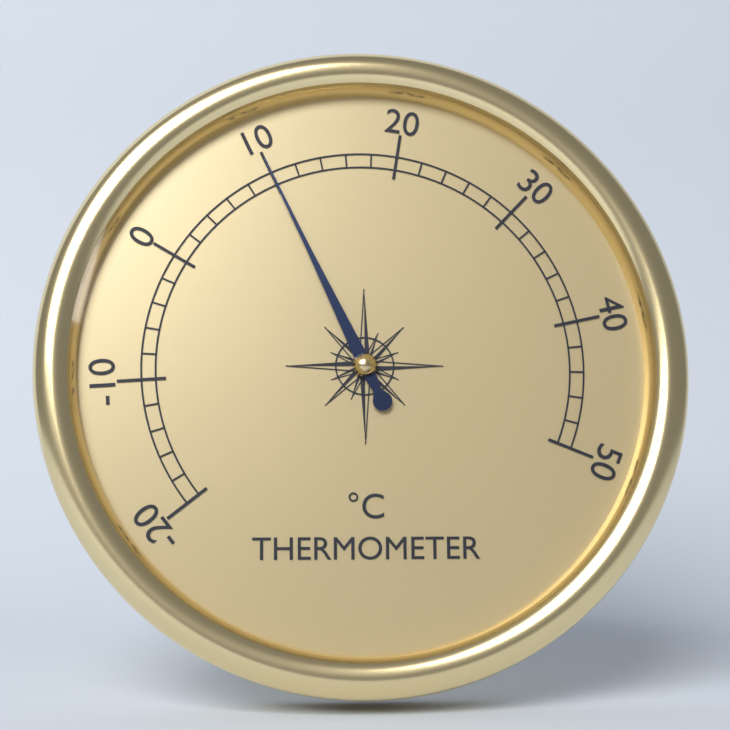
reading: 10 °C
